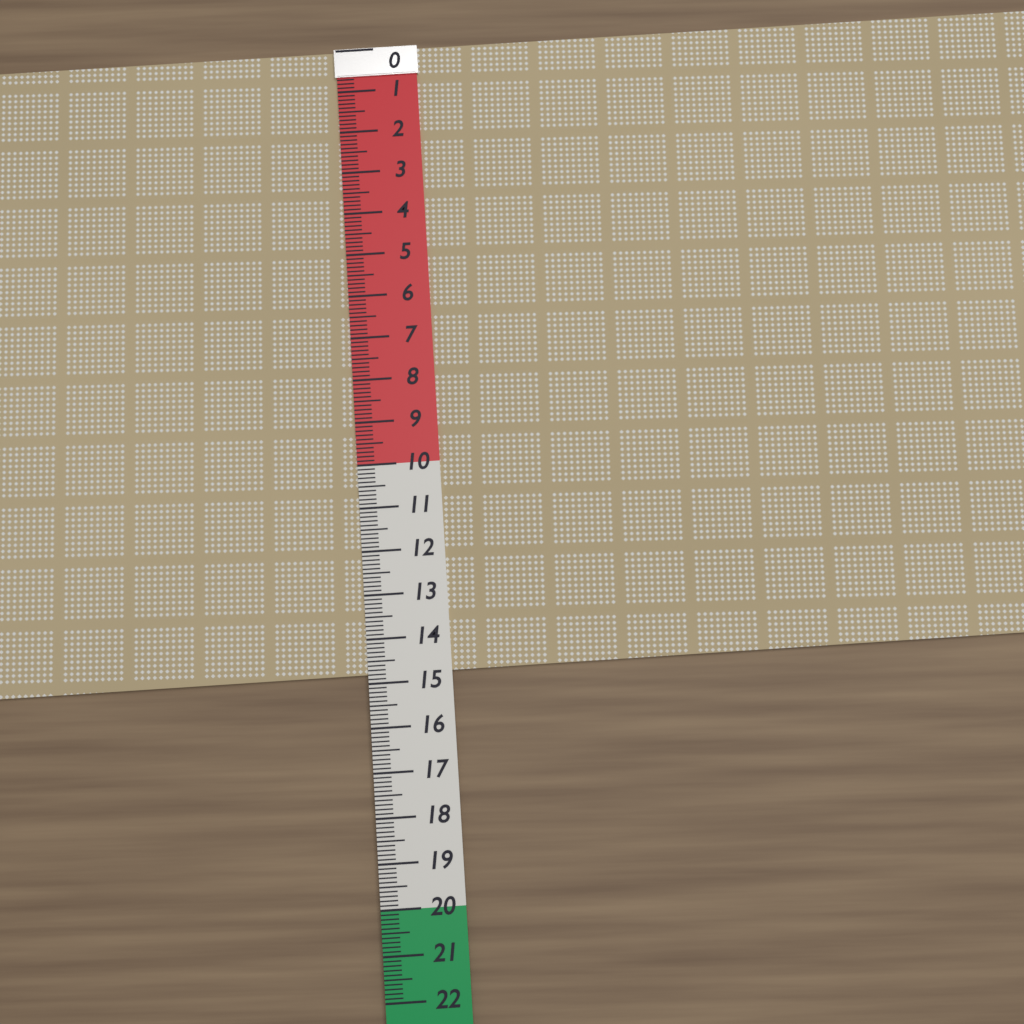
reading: 14.8 (no unit)
